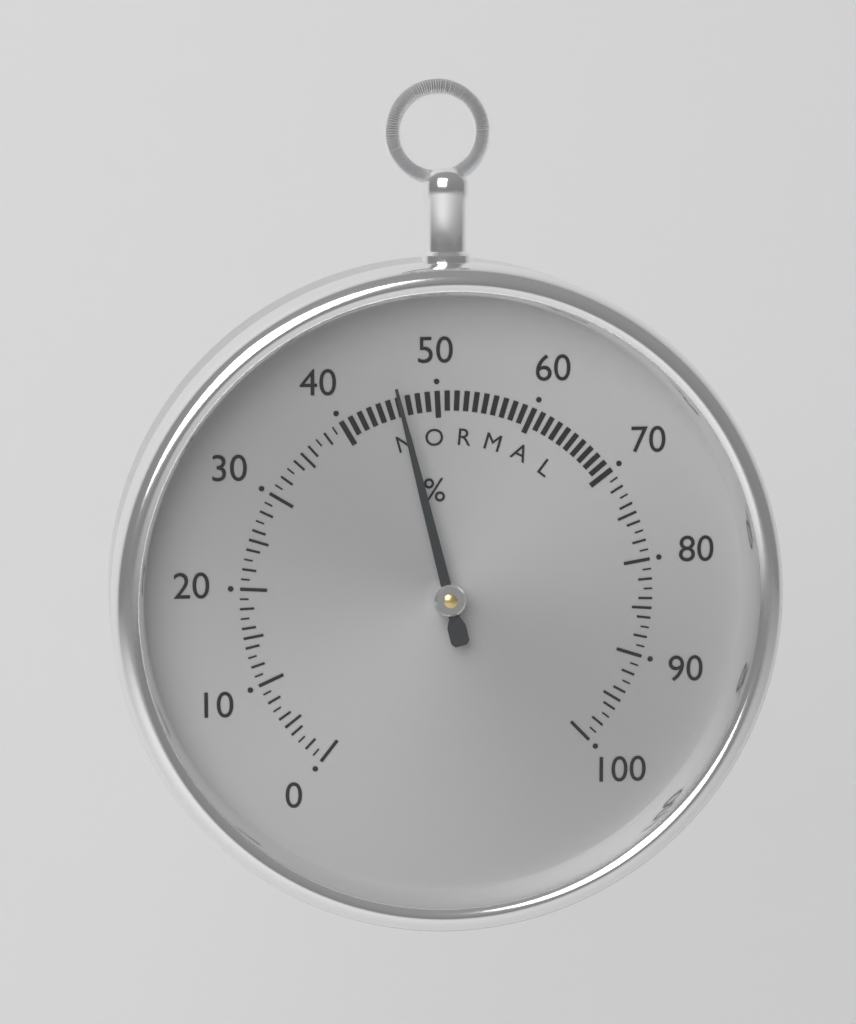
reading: 46 %
